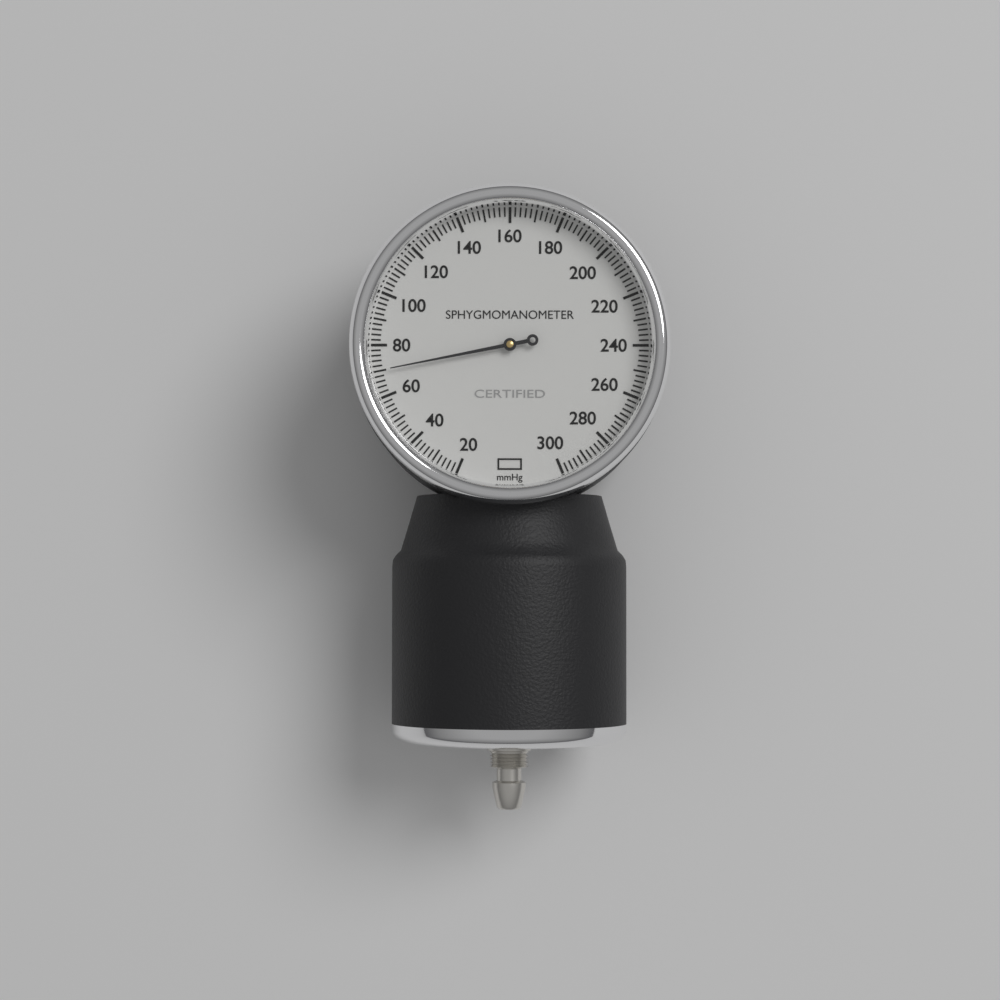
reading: 70 mmHg
